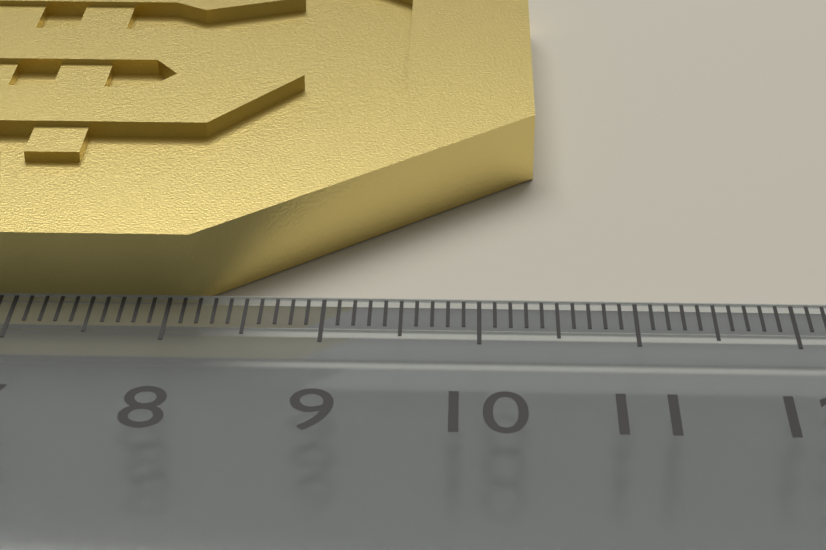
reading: 10.4 cm
